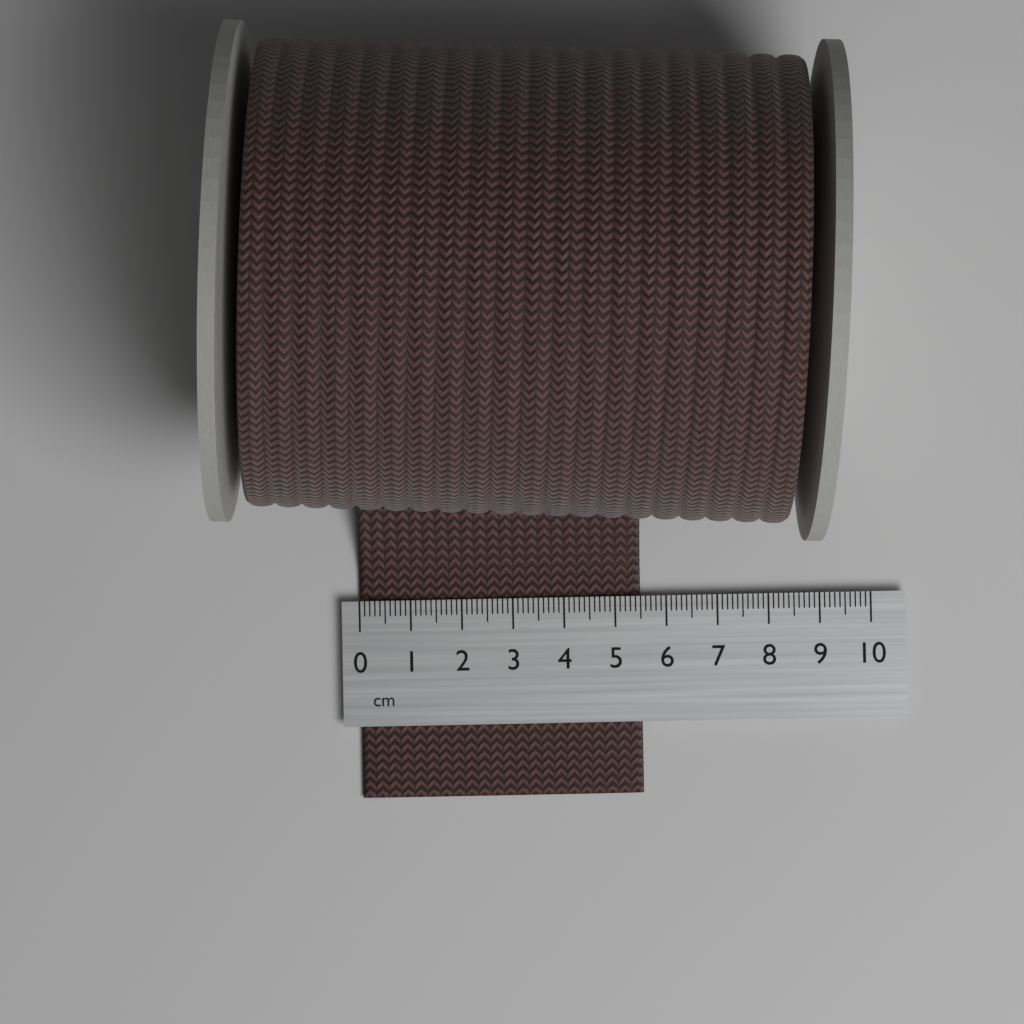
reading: 5.5 cm
